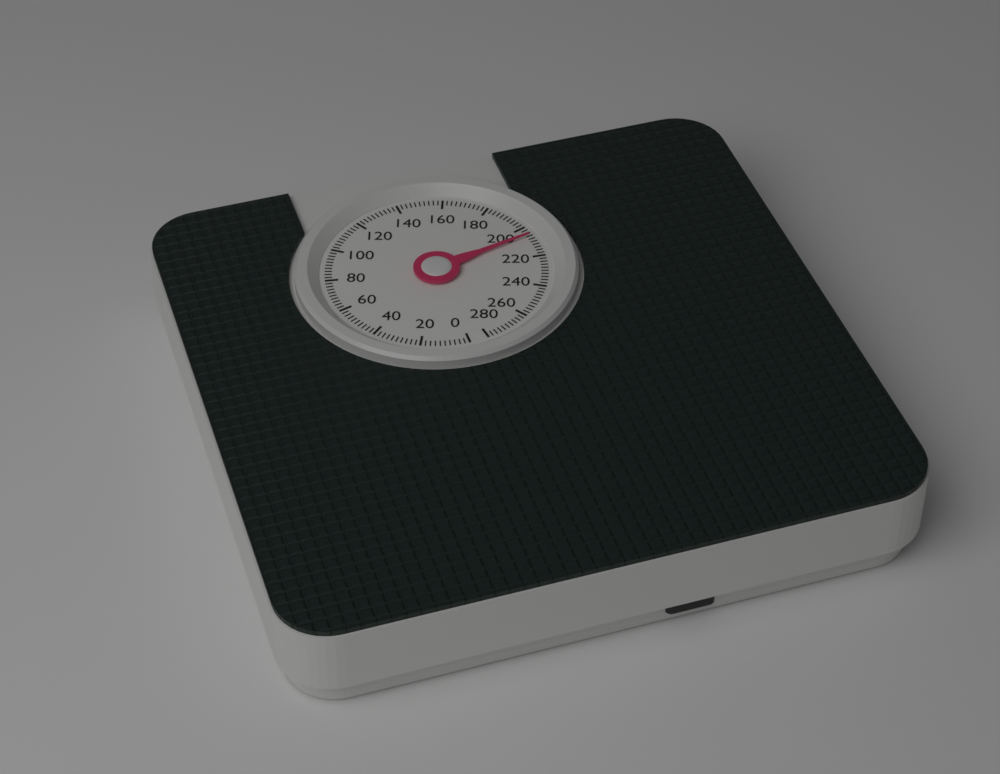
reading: 206 (no unit)
